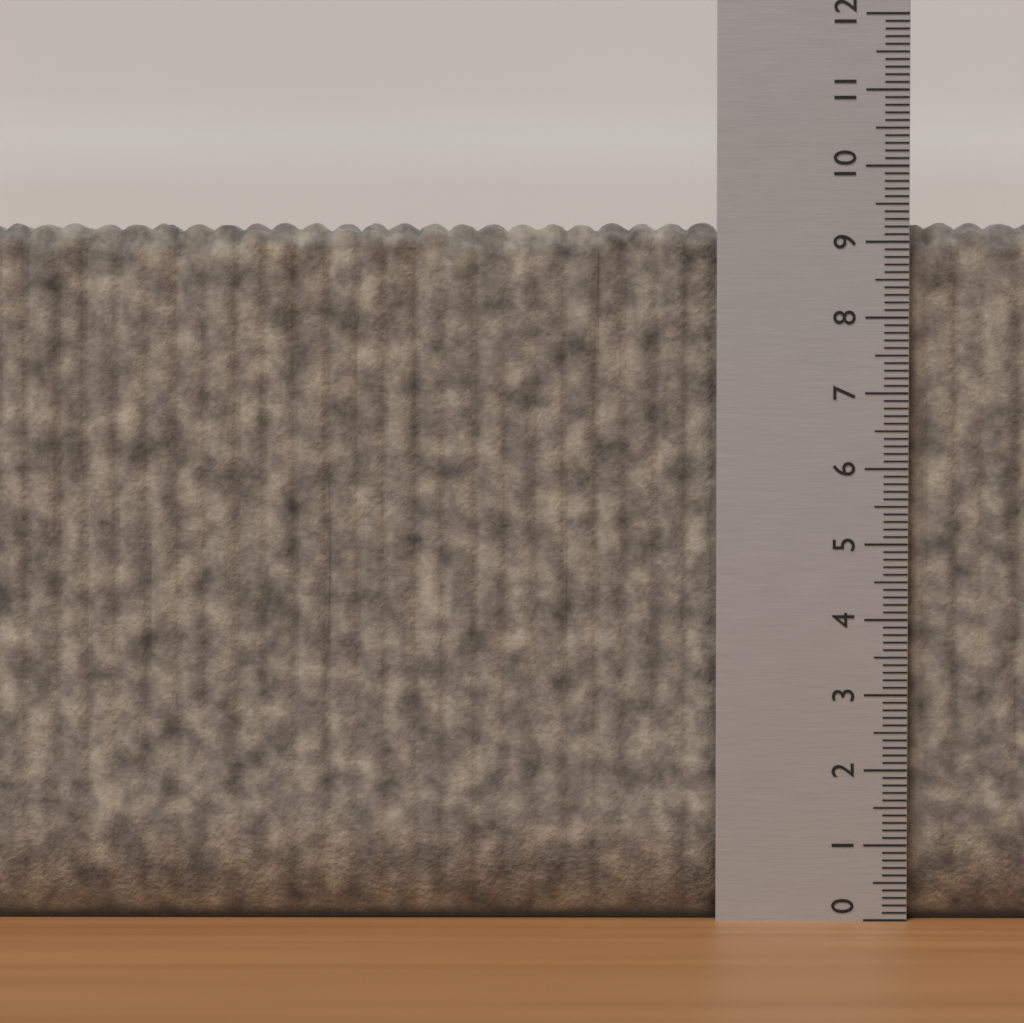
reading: 9.3 (no unit)
